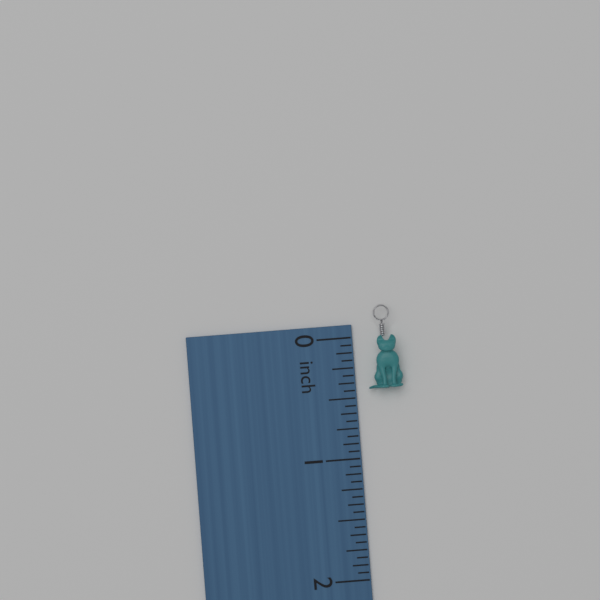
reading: 0.4375 inch
